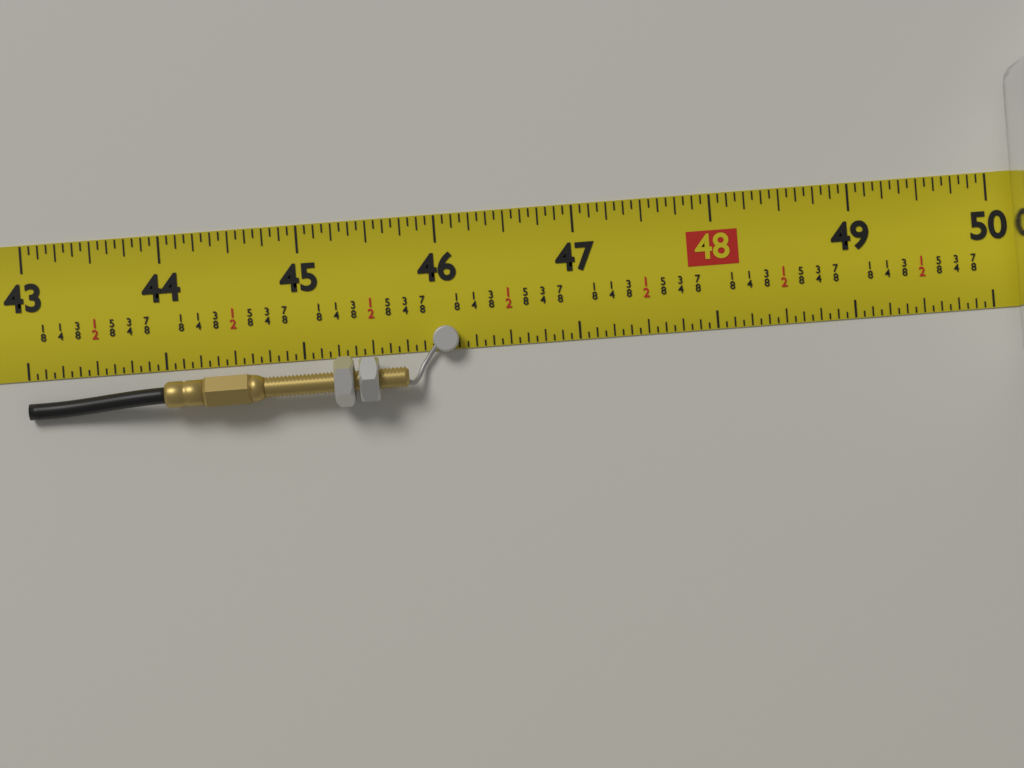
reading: 46.1250 in
